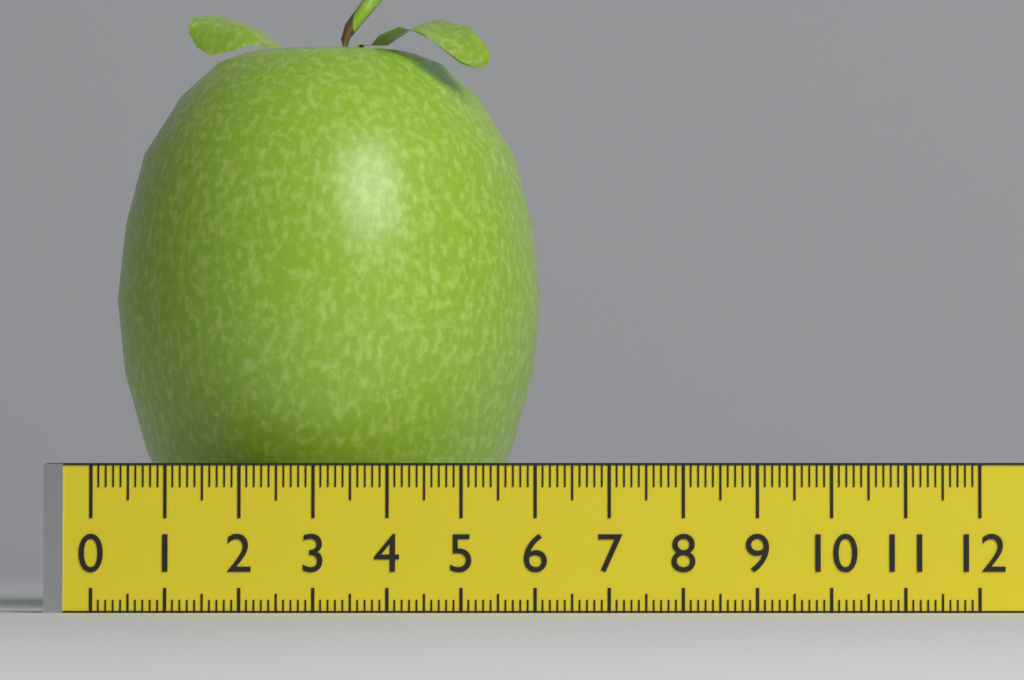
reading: 6.0 (no unit)
